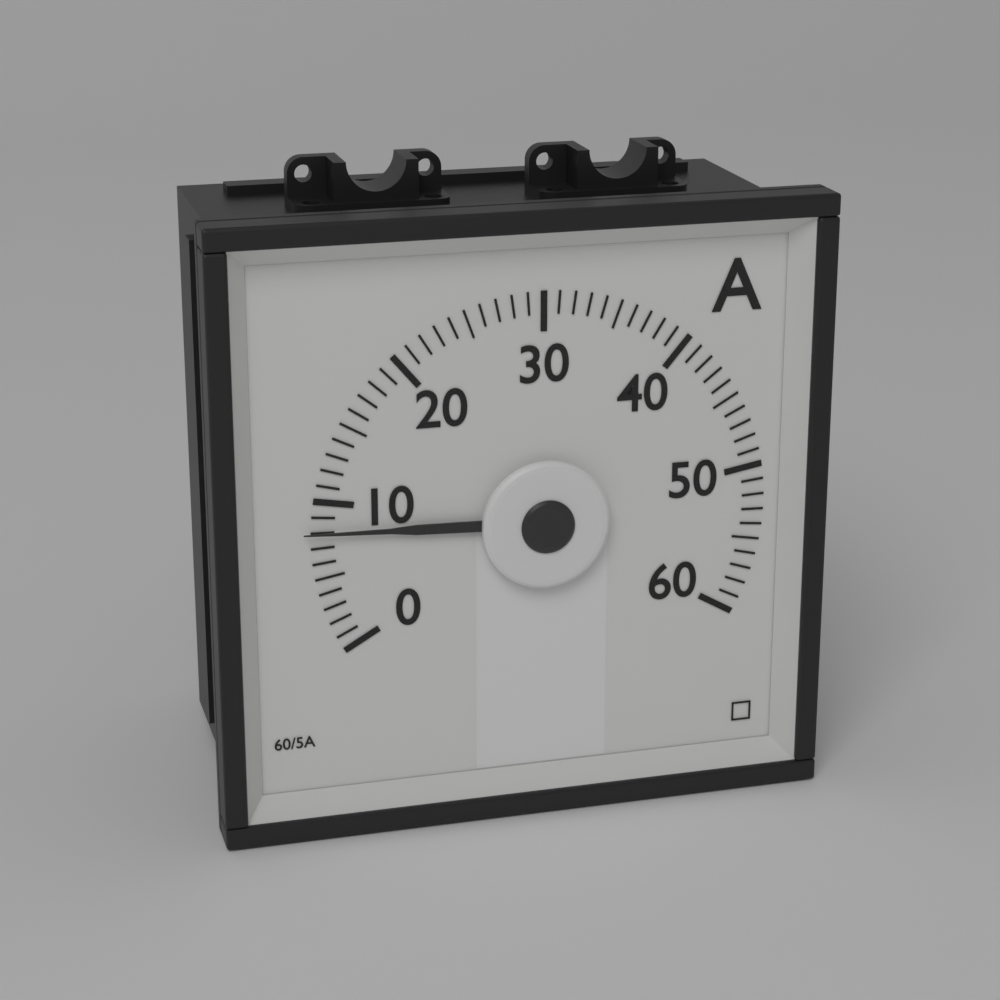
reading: 8 A
